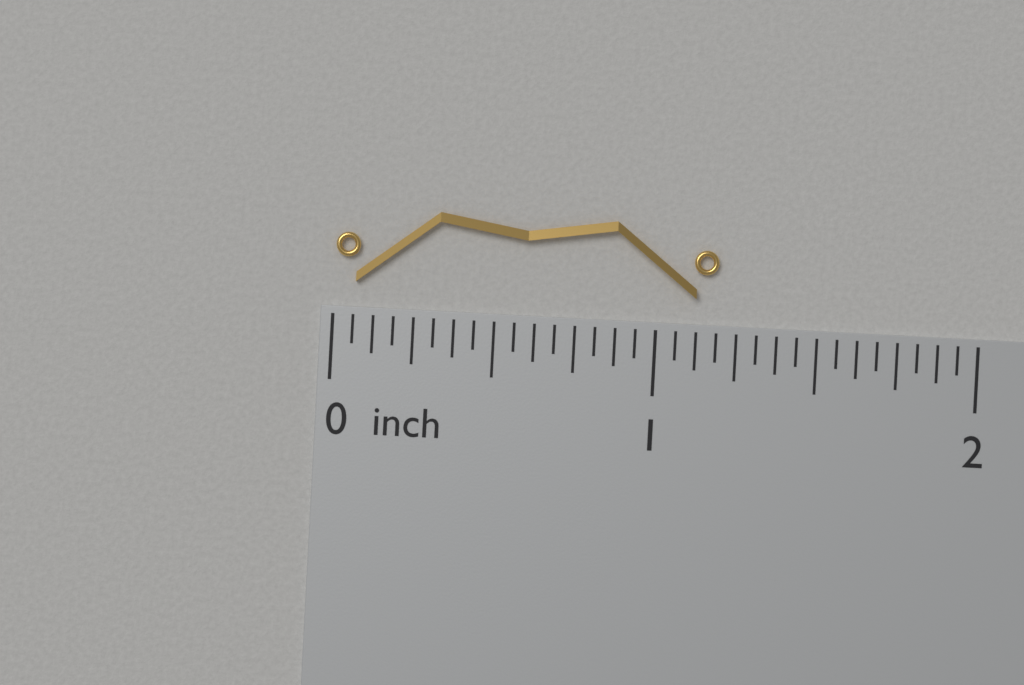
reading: 1.1875 inch
